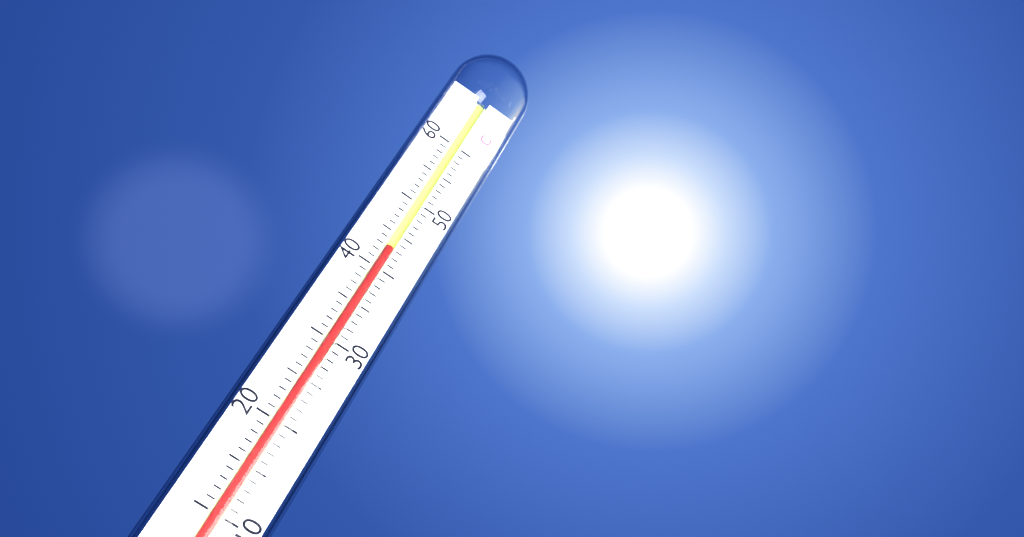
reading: 43 °C
